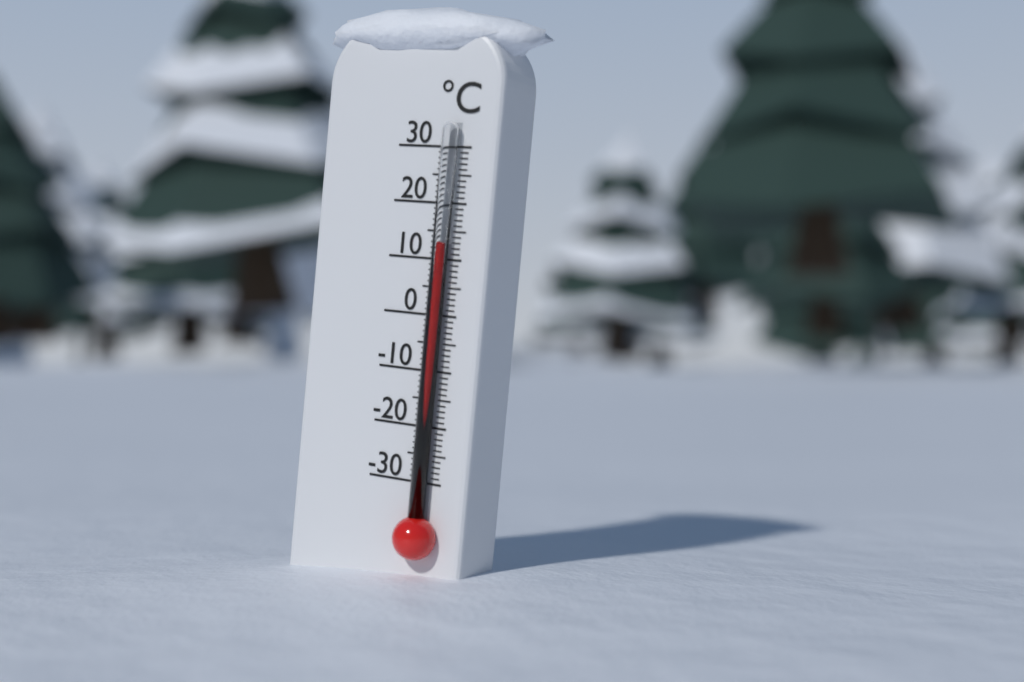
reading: 13 °C
